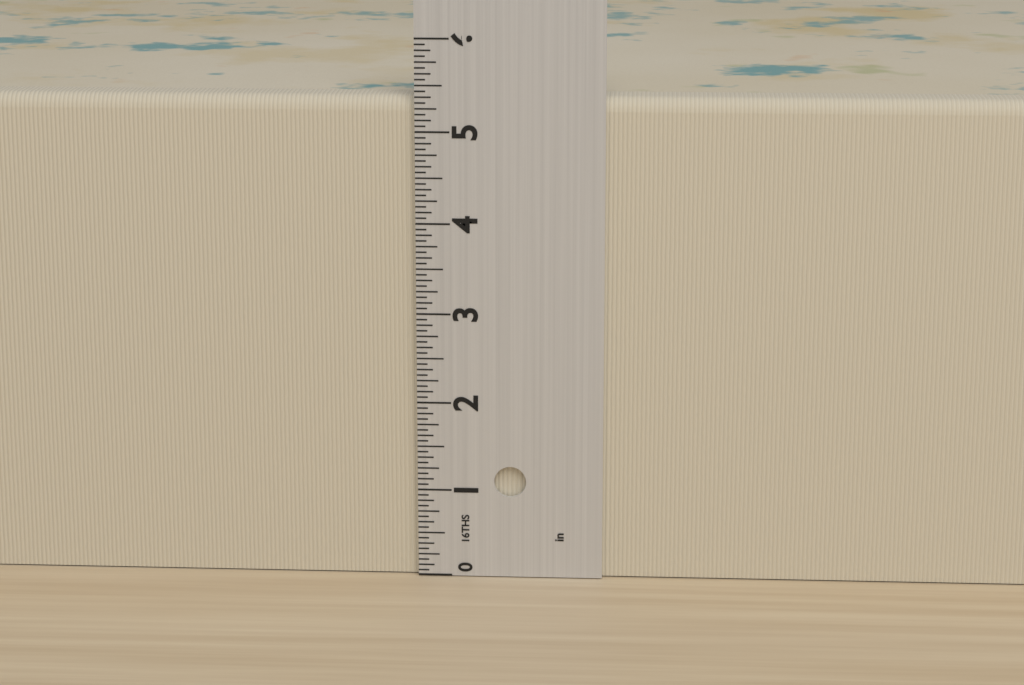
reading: 5.3750 in
